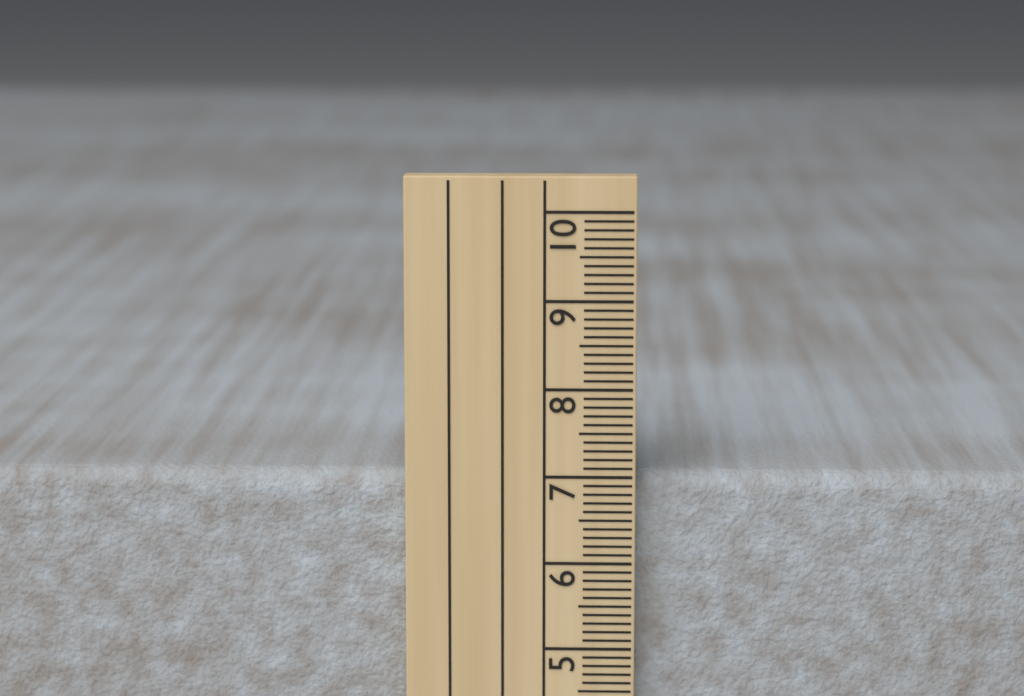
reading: 7.0 cm
